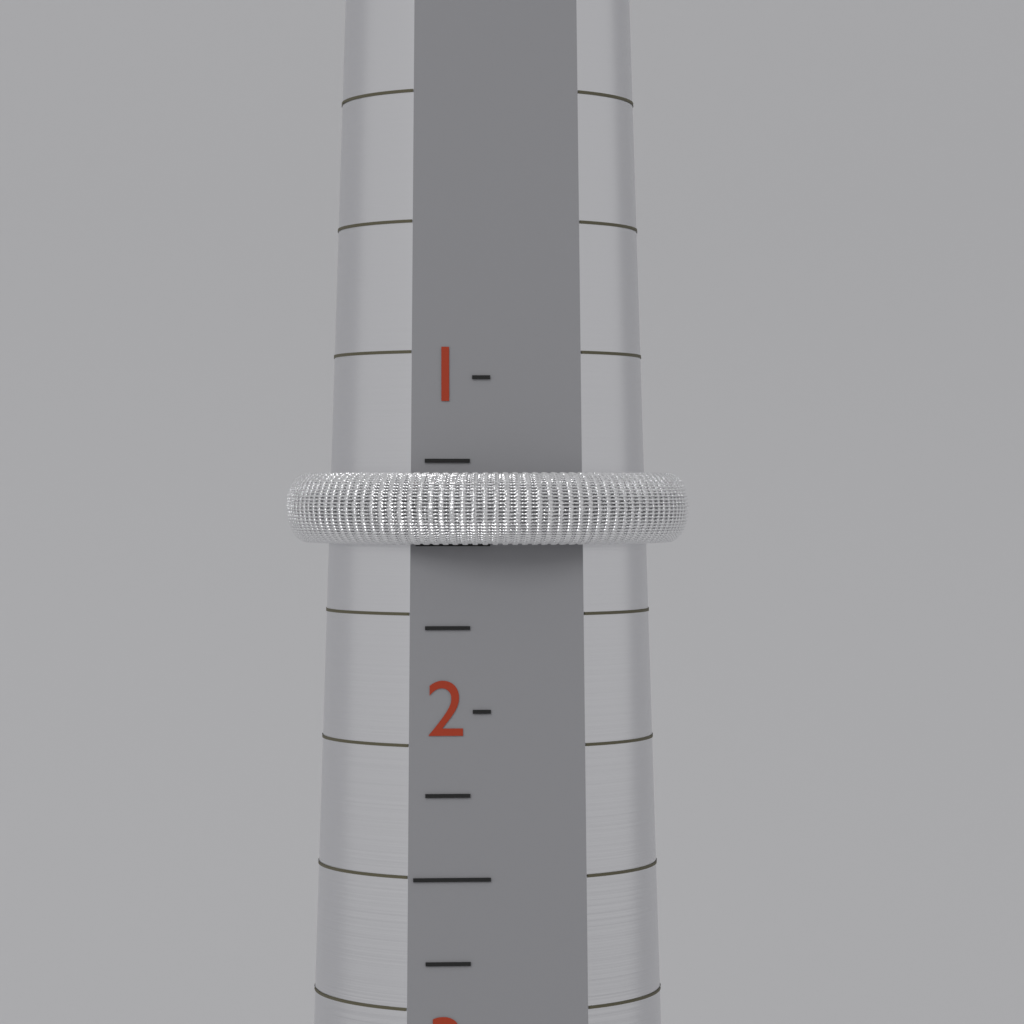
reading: 1.50 (no unit)
